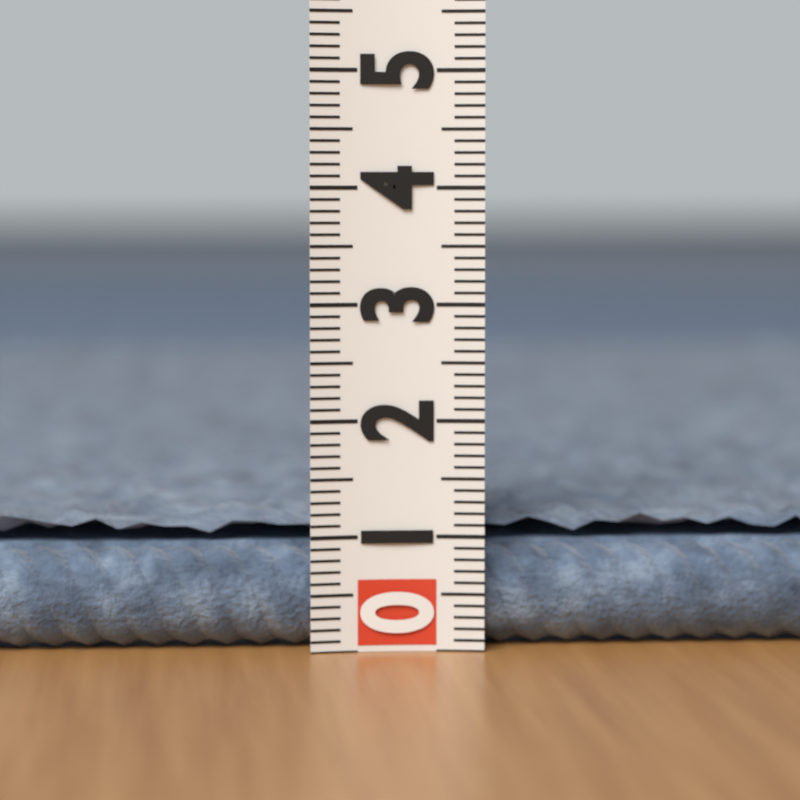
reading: 1.2 (no unit)
